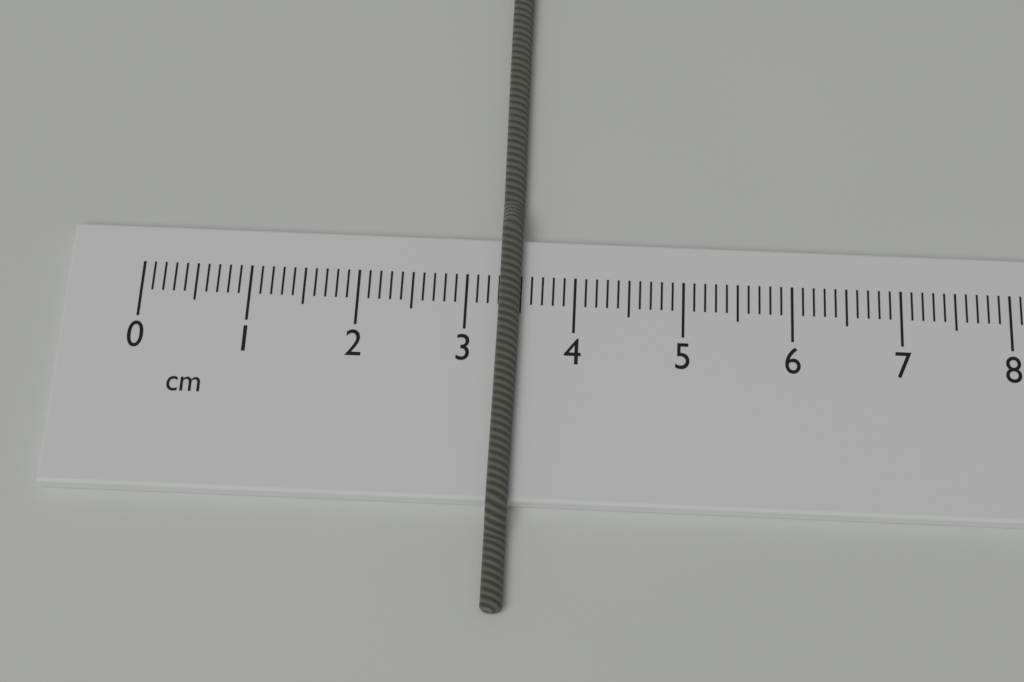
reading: 3.5 cm
